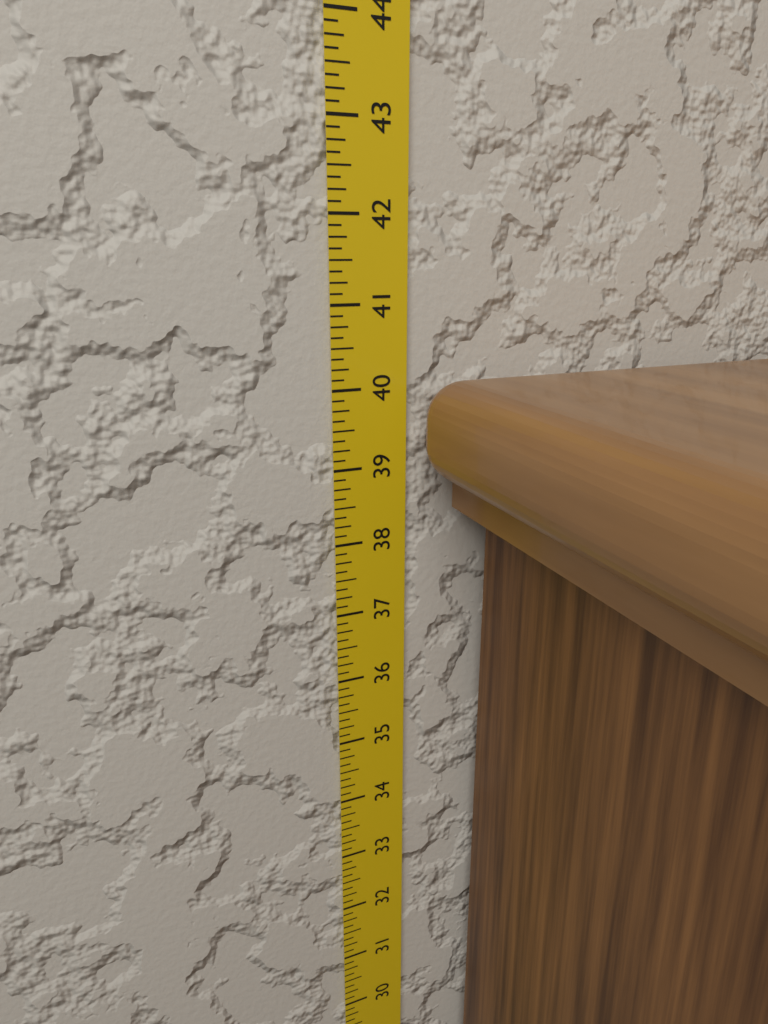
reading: 40.125 in
